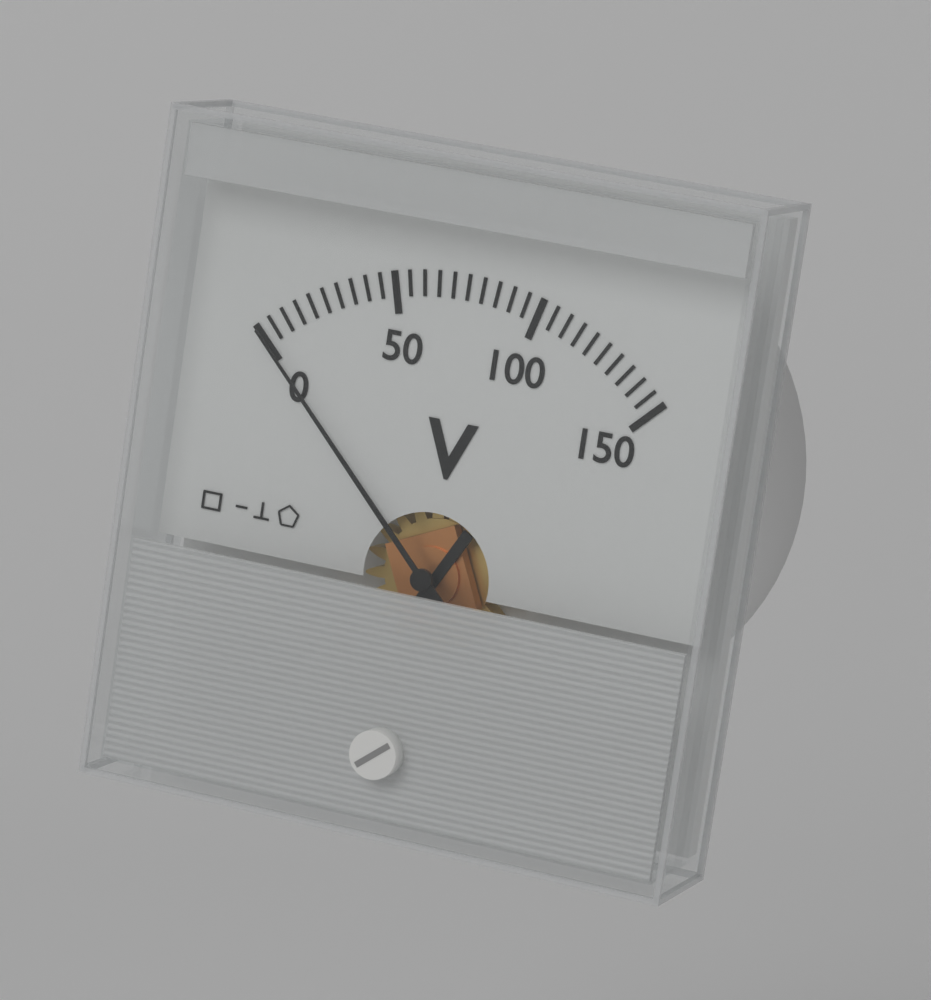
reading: 0 V
